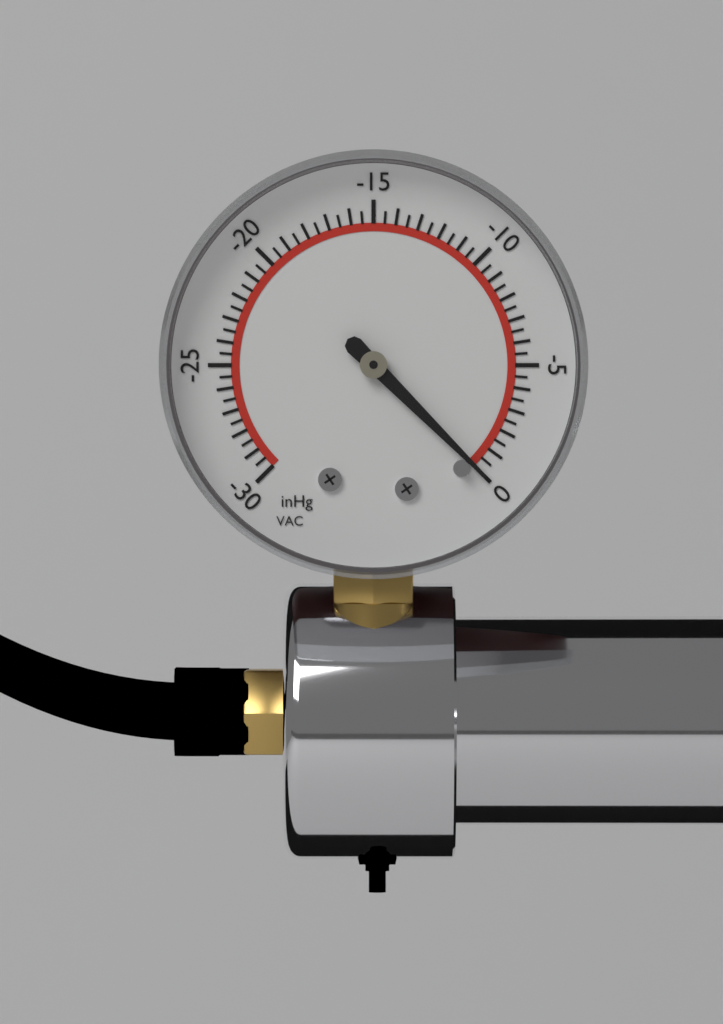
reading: 0.0 inHg
